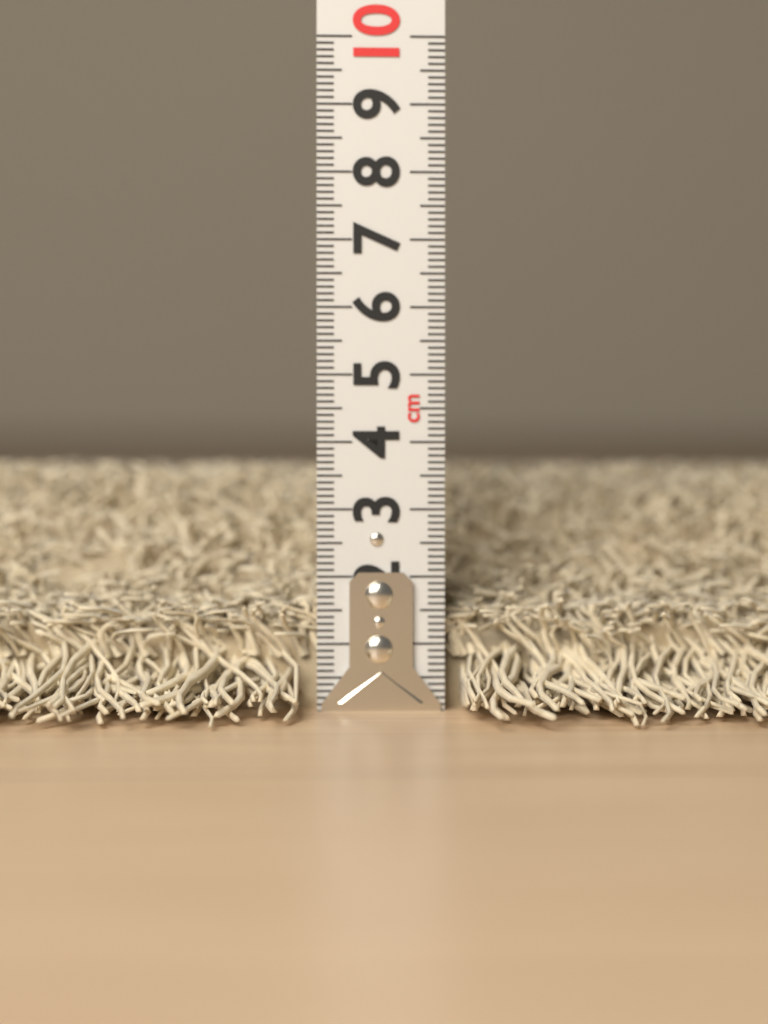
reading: 3.9 cm
